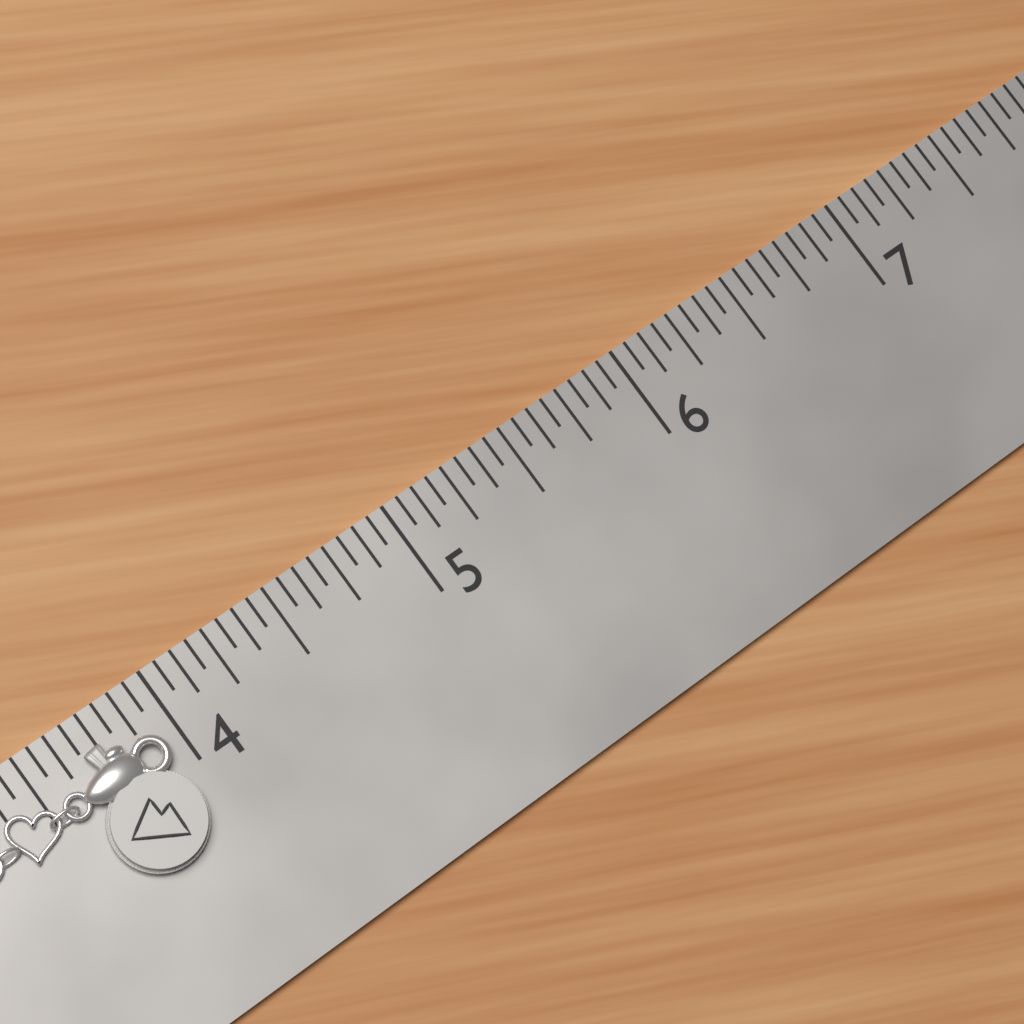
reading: 3.9375 in
